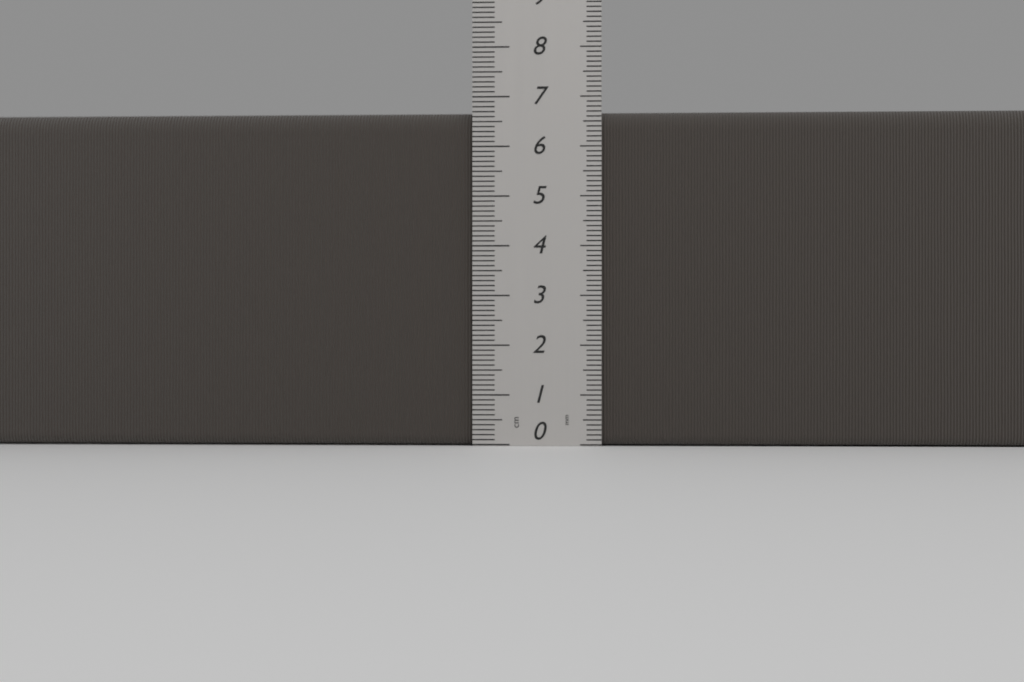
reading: 6.7 cm
